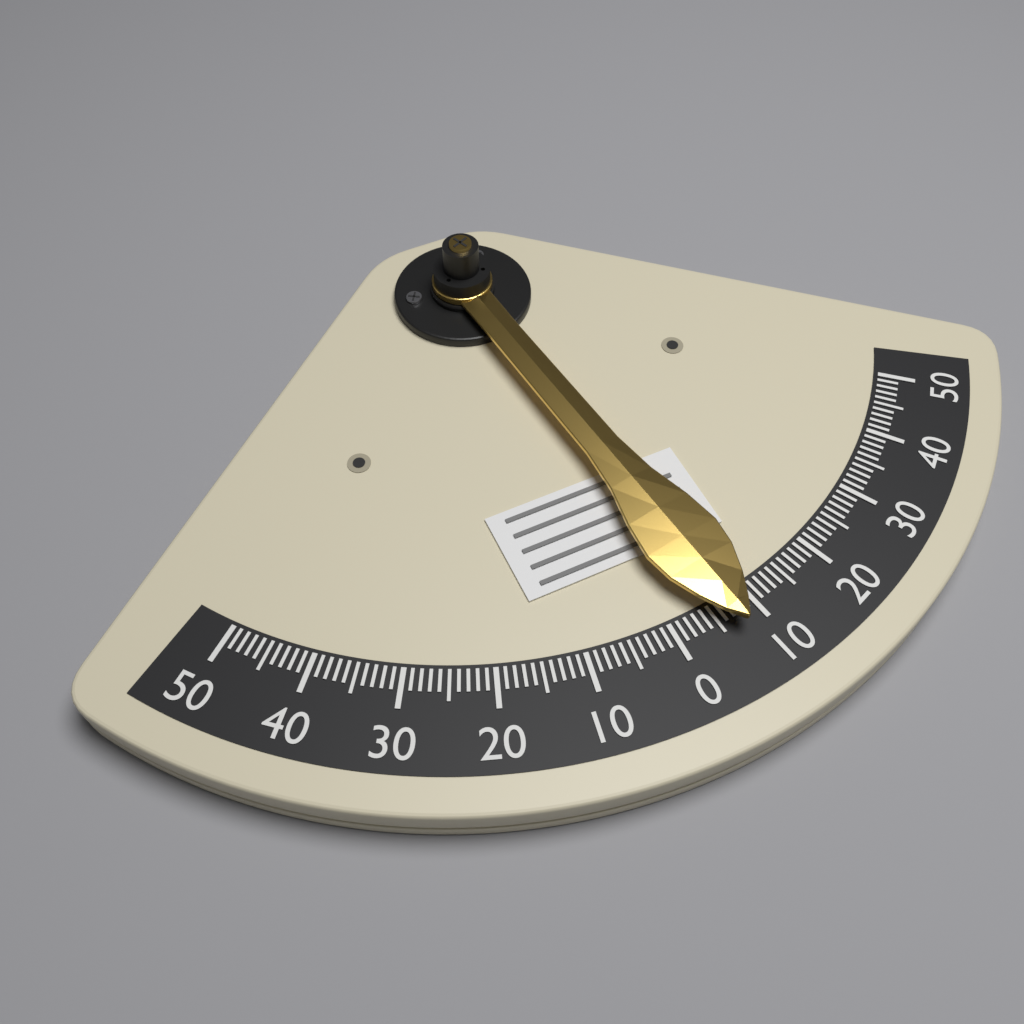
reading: -7 (no unit)
